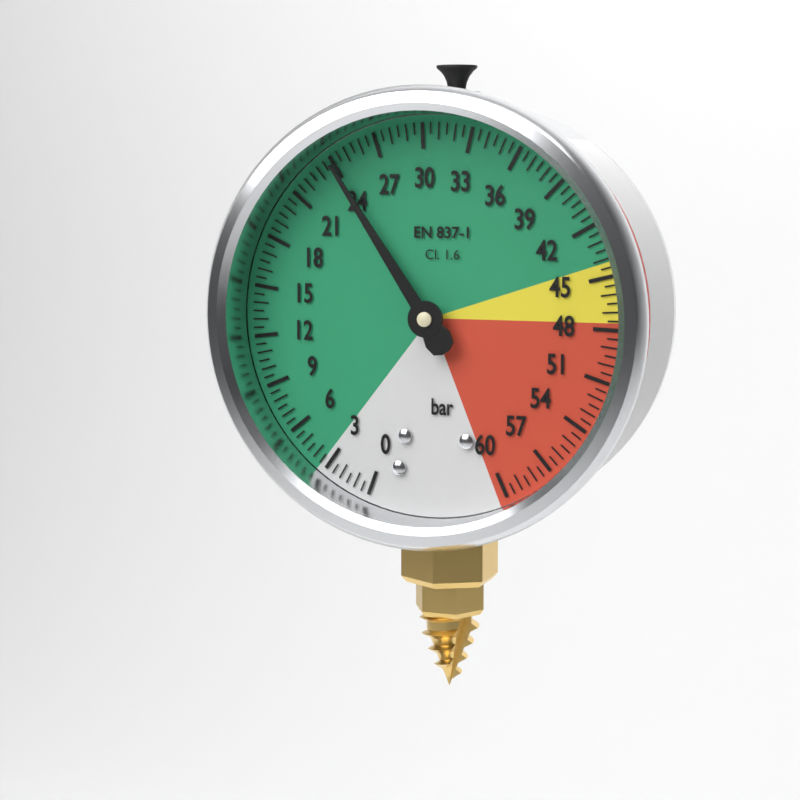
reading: 24.0 bar
